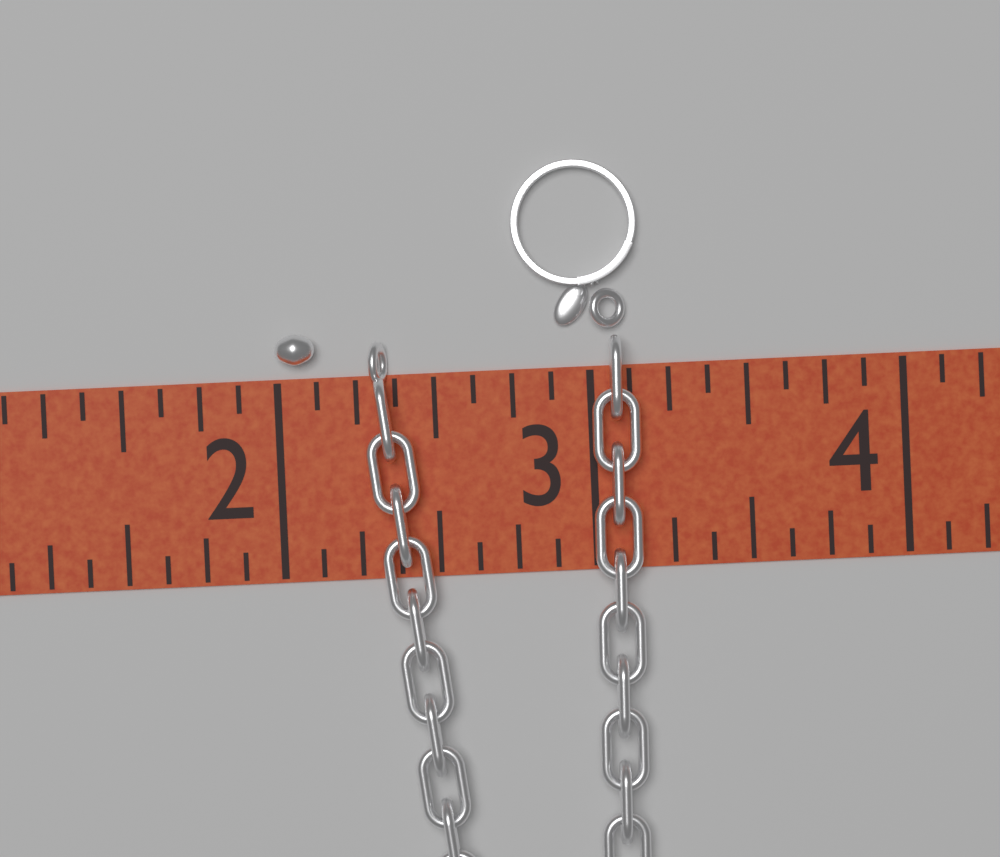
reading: 2.125 (no unit)
